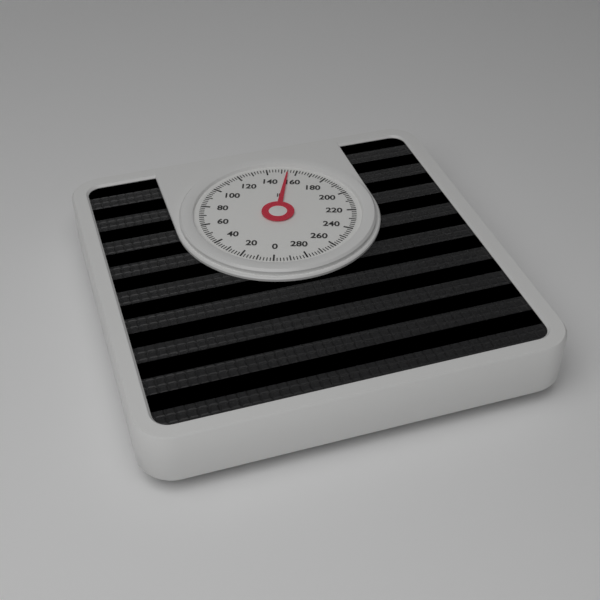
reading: 154 lb
